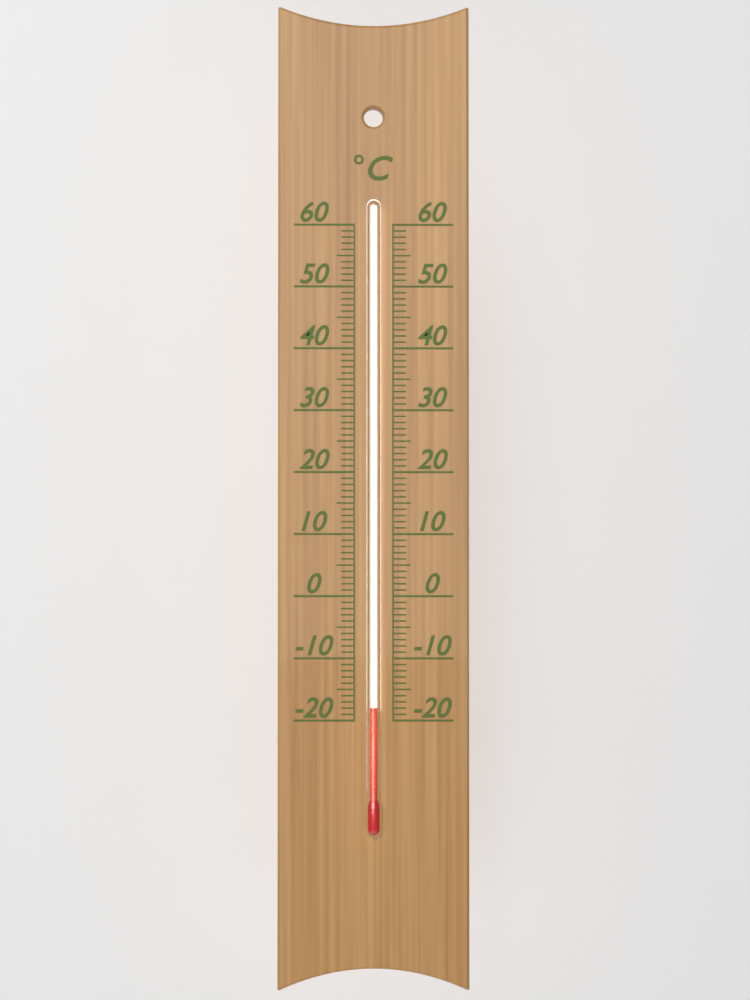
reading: -18 °C
